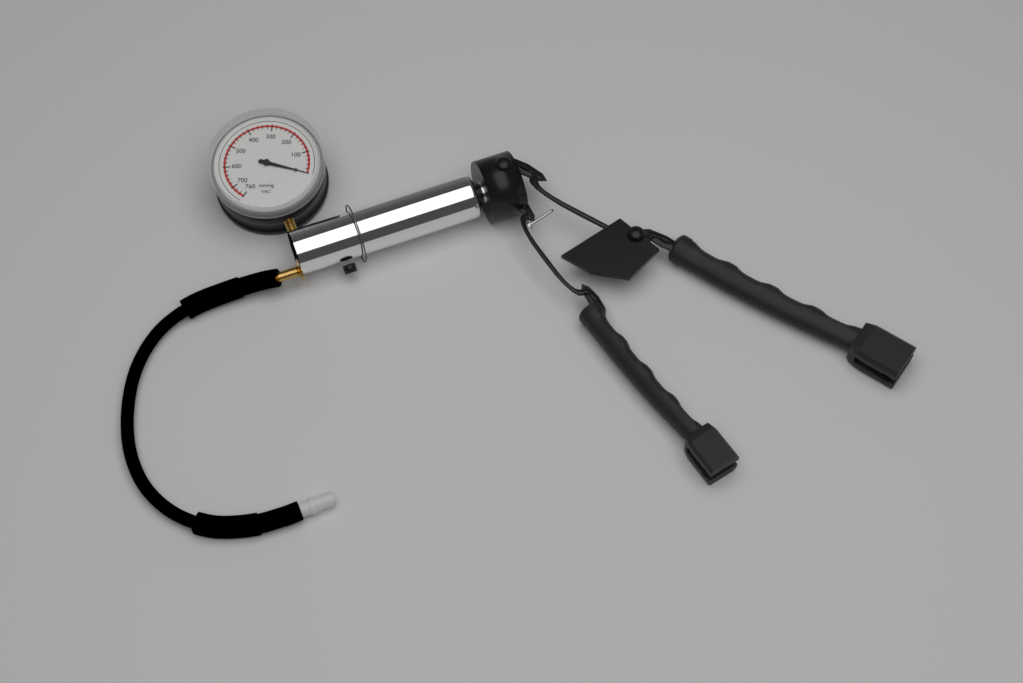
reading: 0 mmHg
